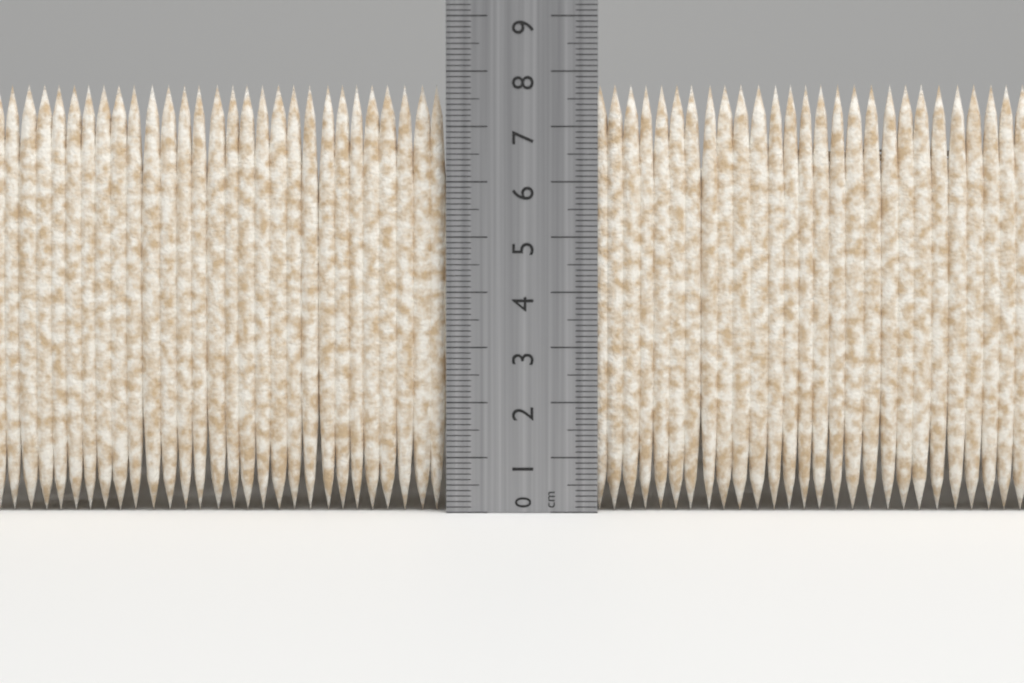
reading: 7.8 cm
